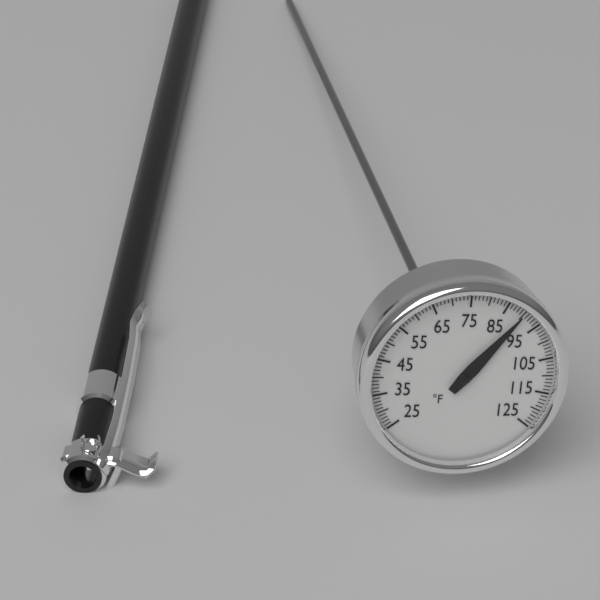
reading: 90 °F
